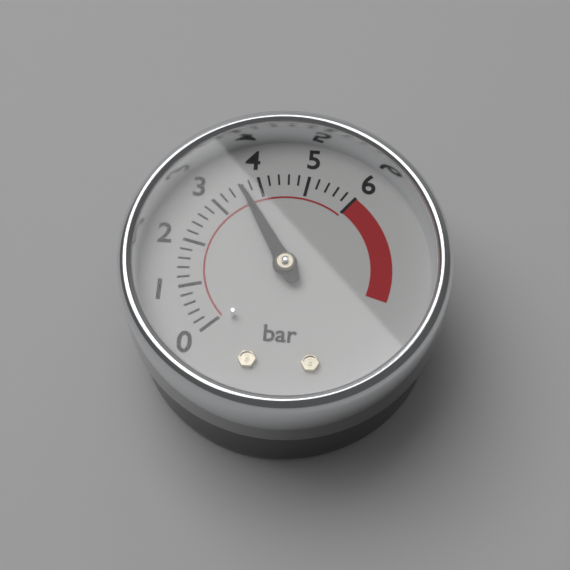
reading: 3.6 bar
